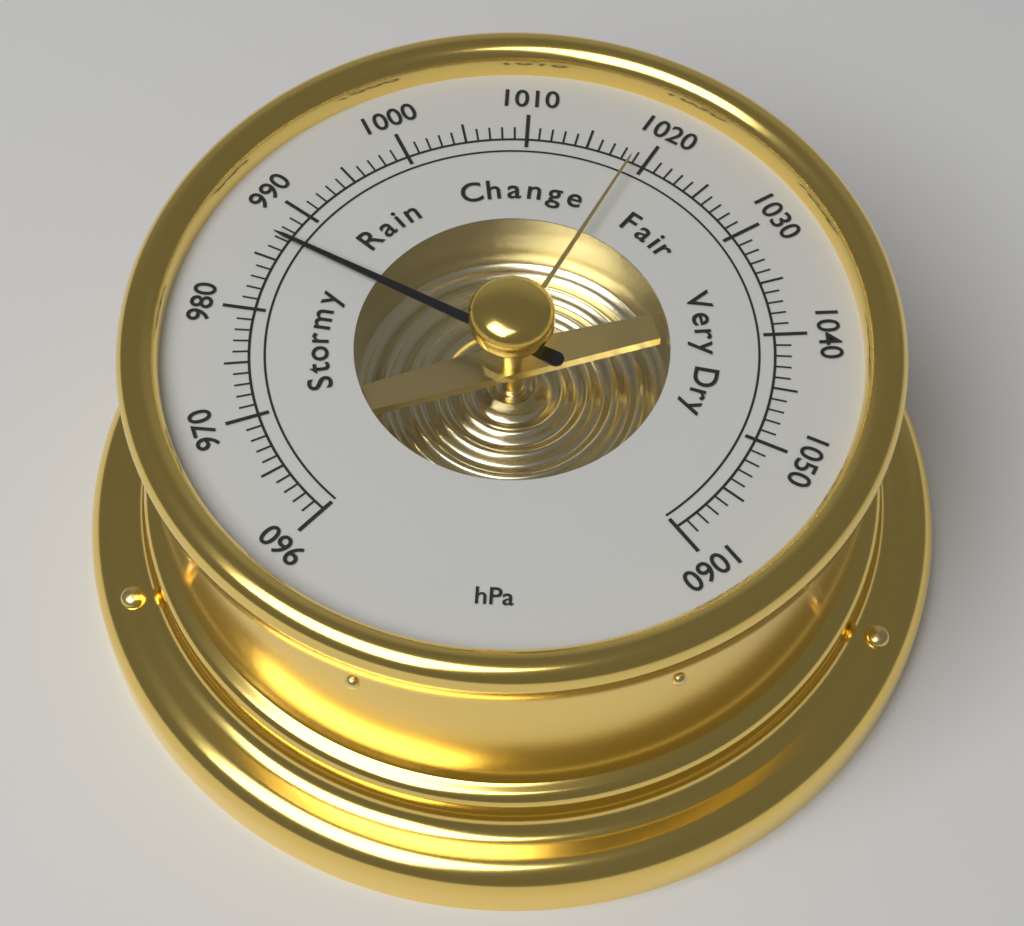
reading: 987 hPa
